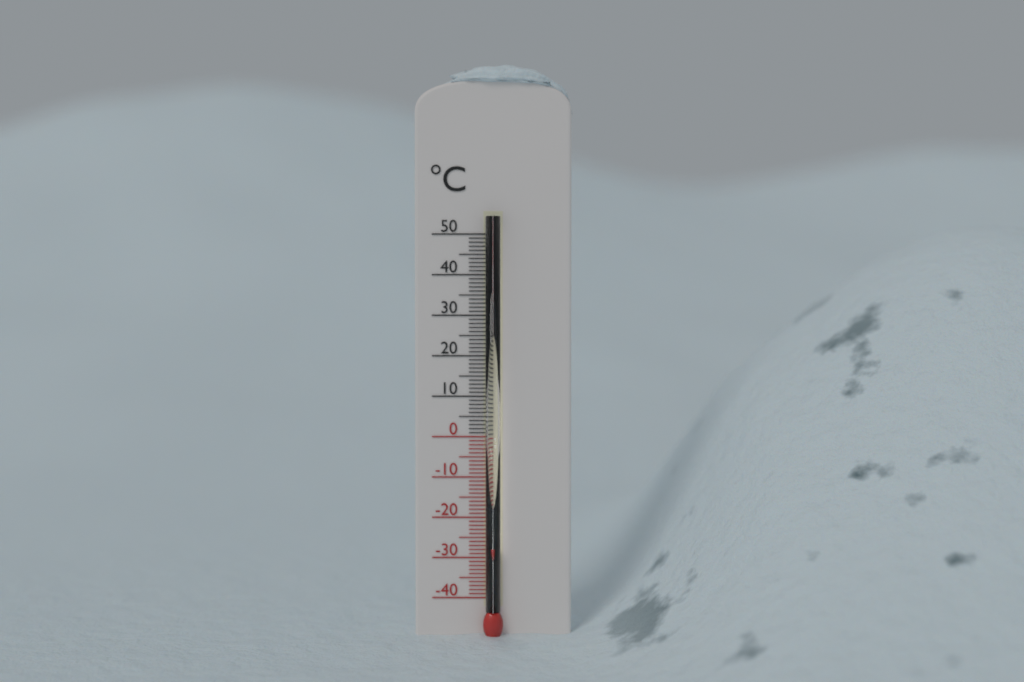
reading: -27 °C
